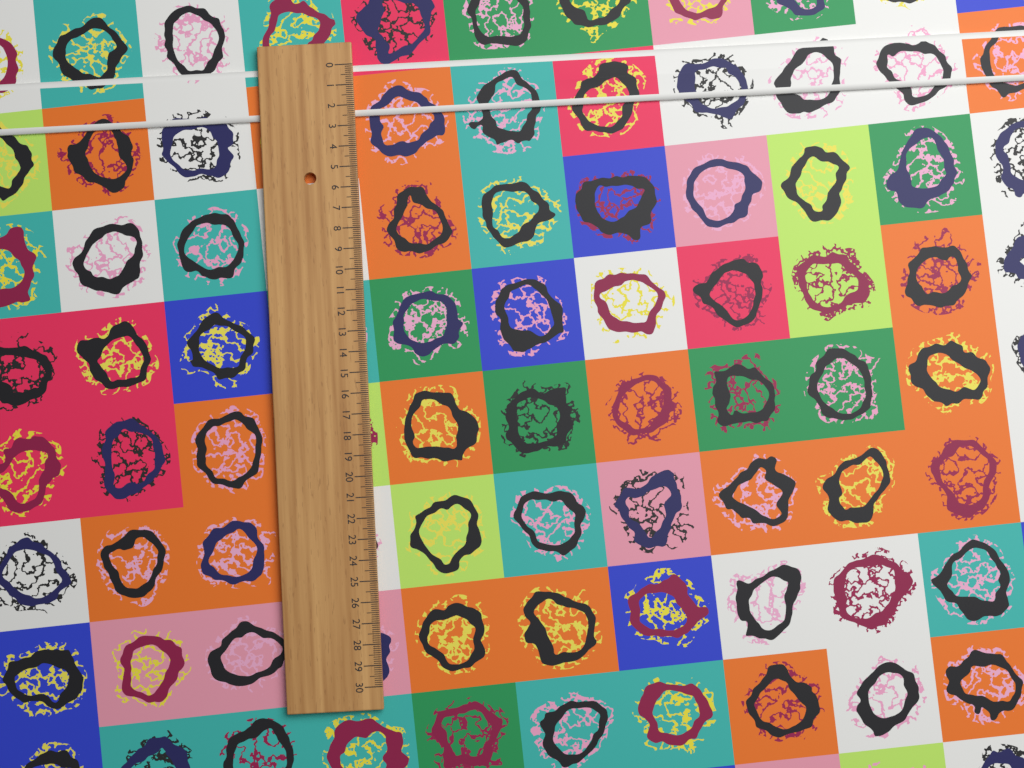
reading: 2.5 (no unit)
